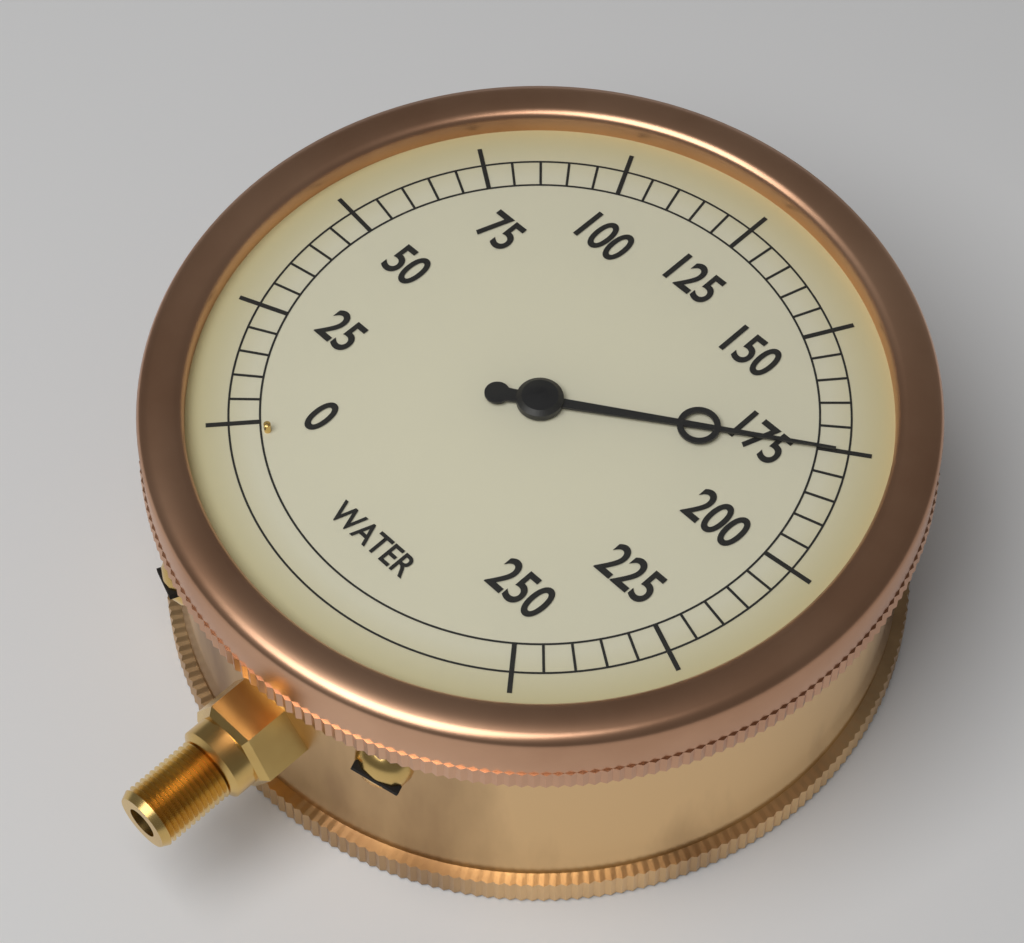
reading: 175 (no unit)
